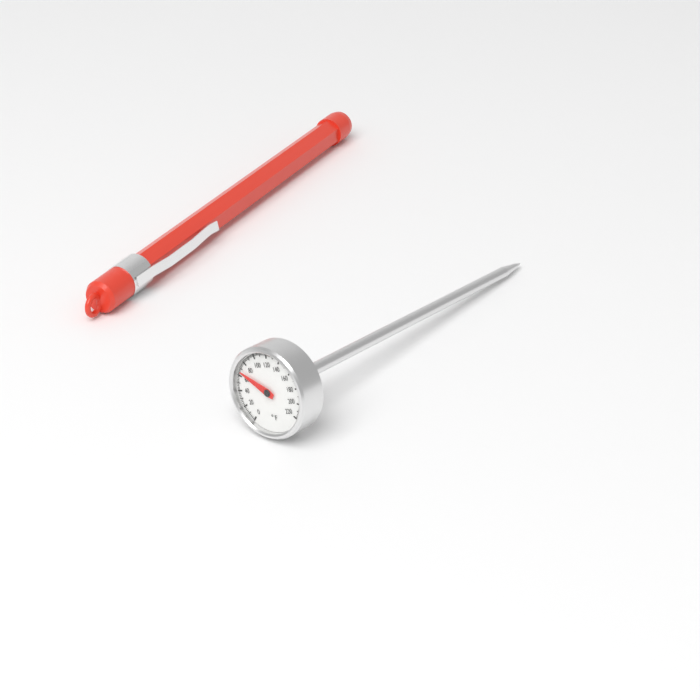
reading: 66 °F
